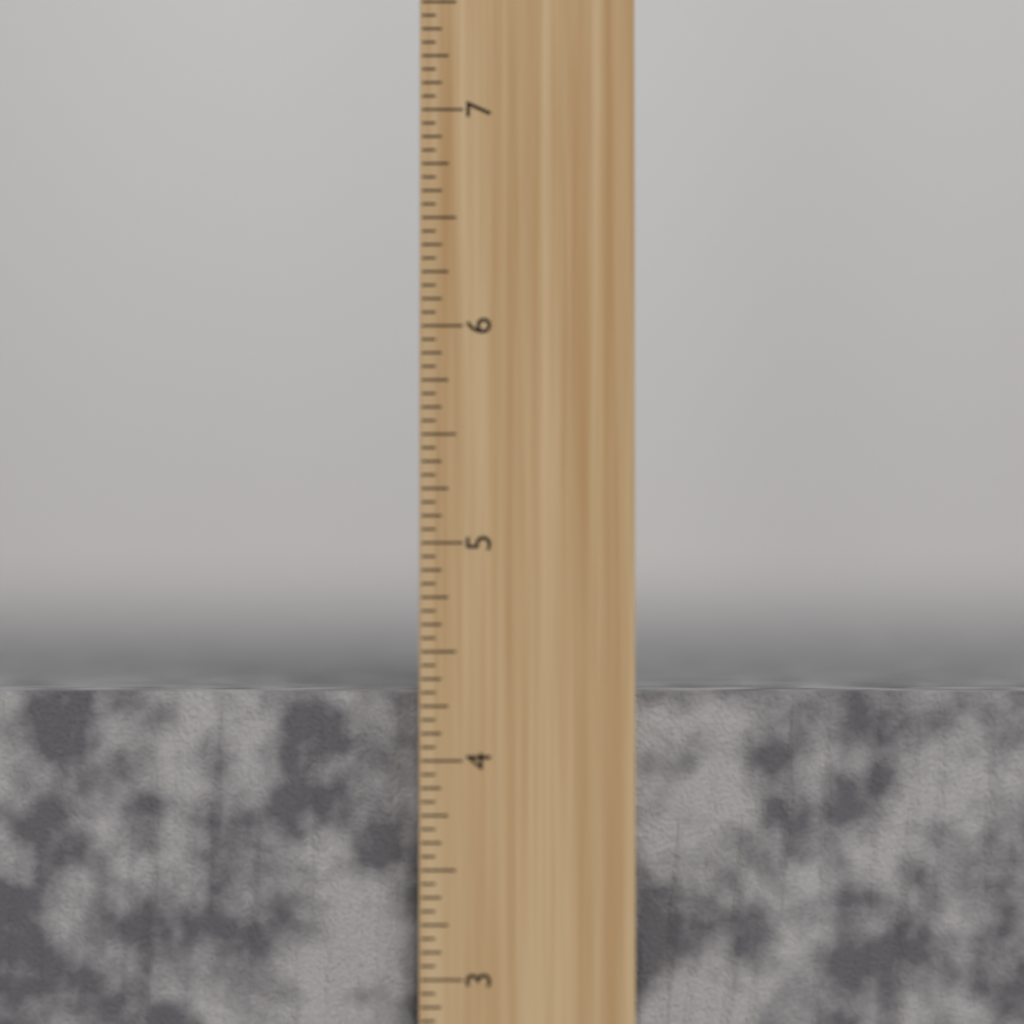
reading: 4.3125 inch
